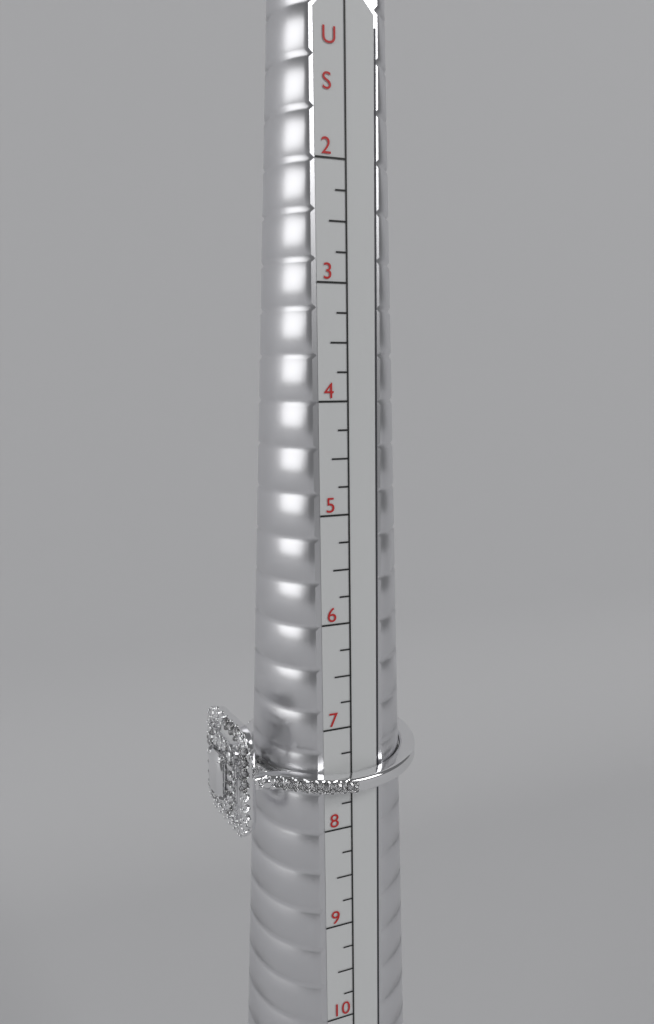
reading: 8.00 US
